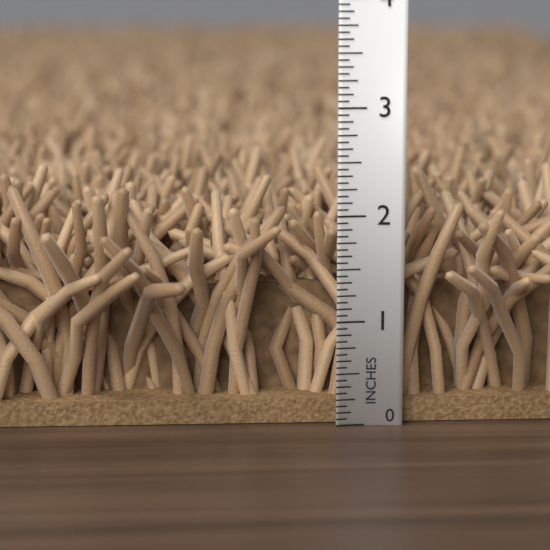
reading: 2.3125 in
